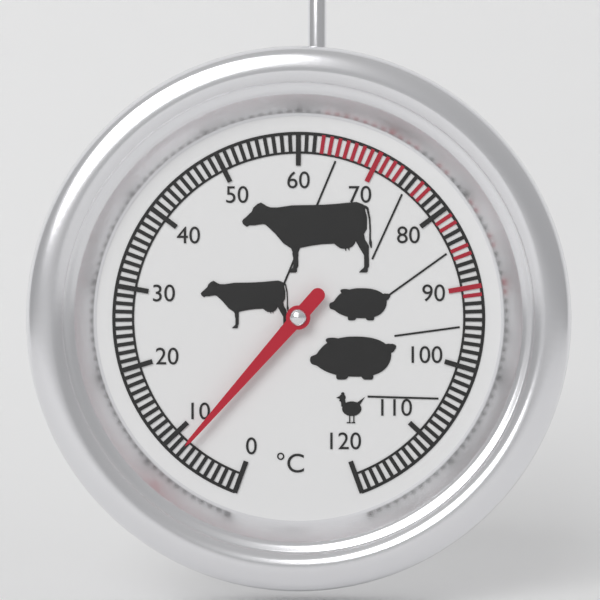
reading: 8 °C
